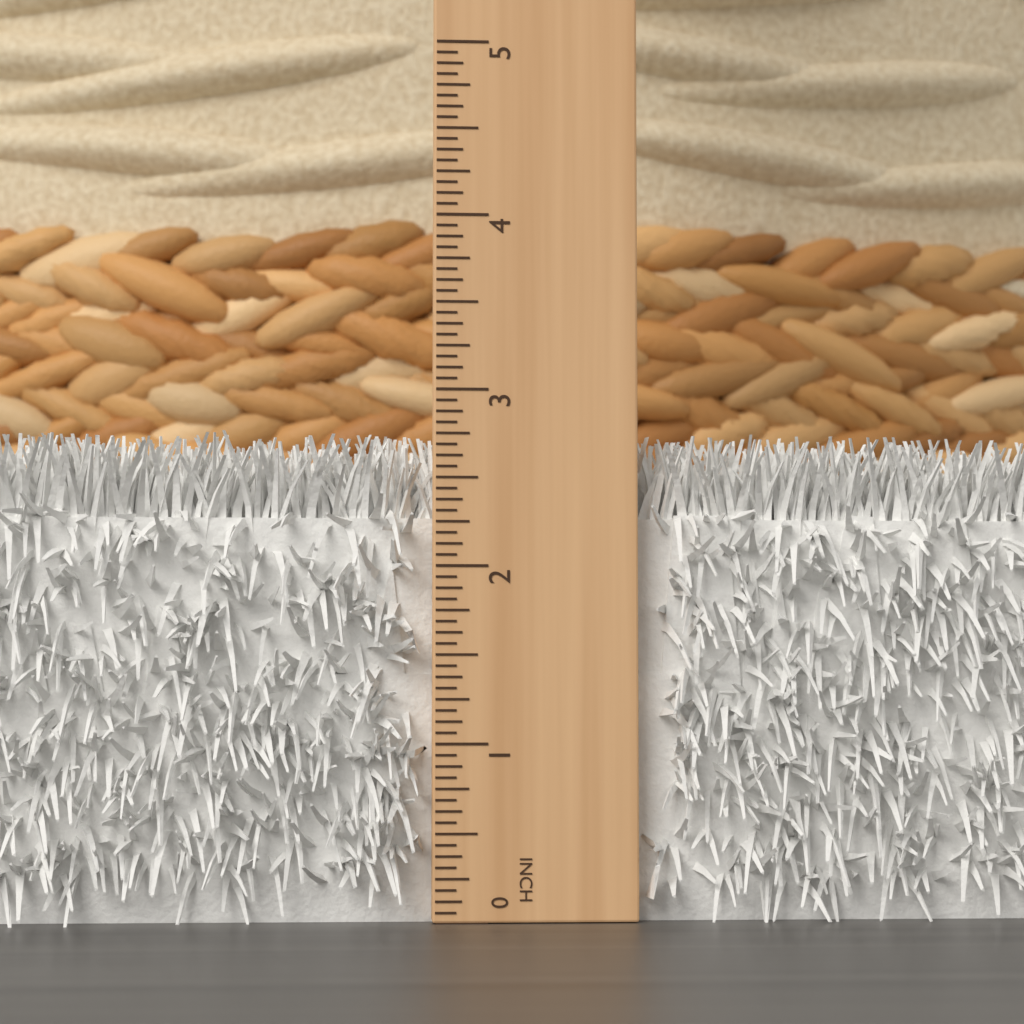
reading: 2.7500 in
